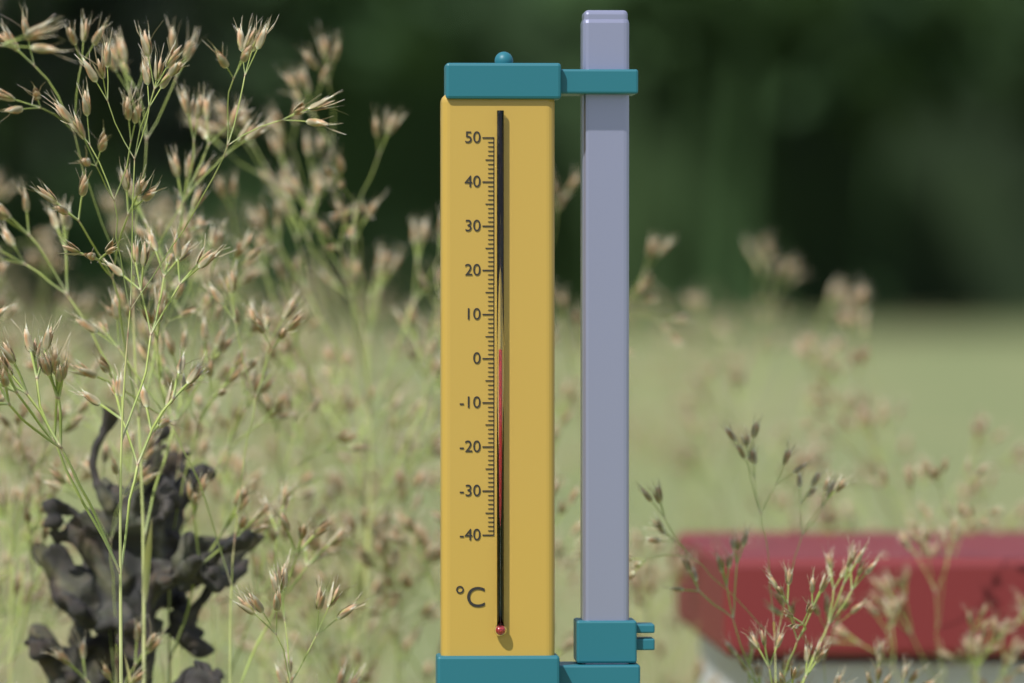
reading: 2 °C
